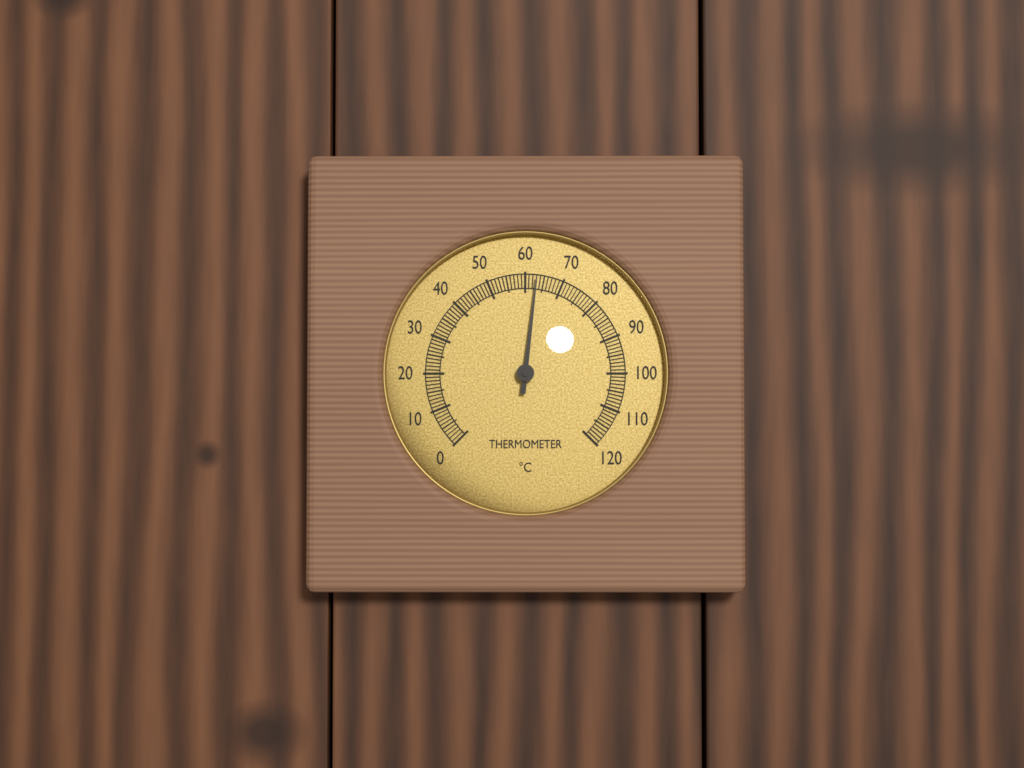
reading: 63 °C
